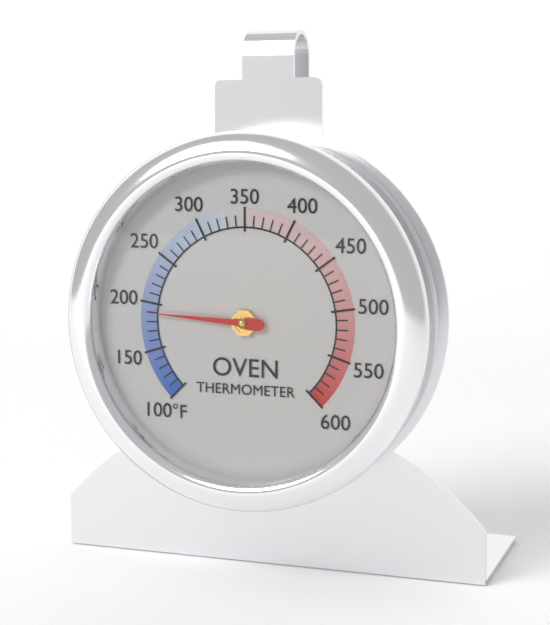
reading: 190 °F
